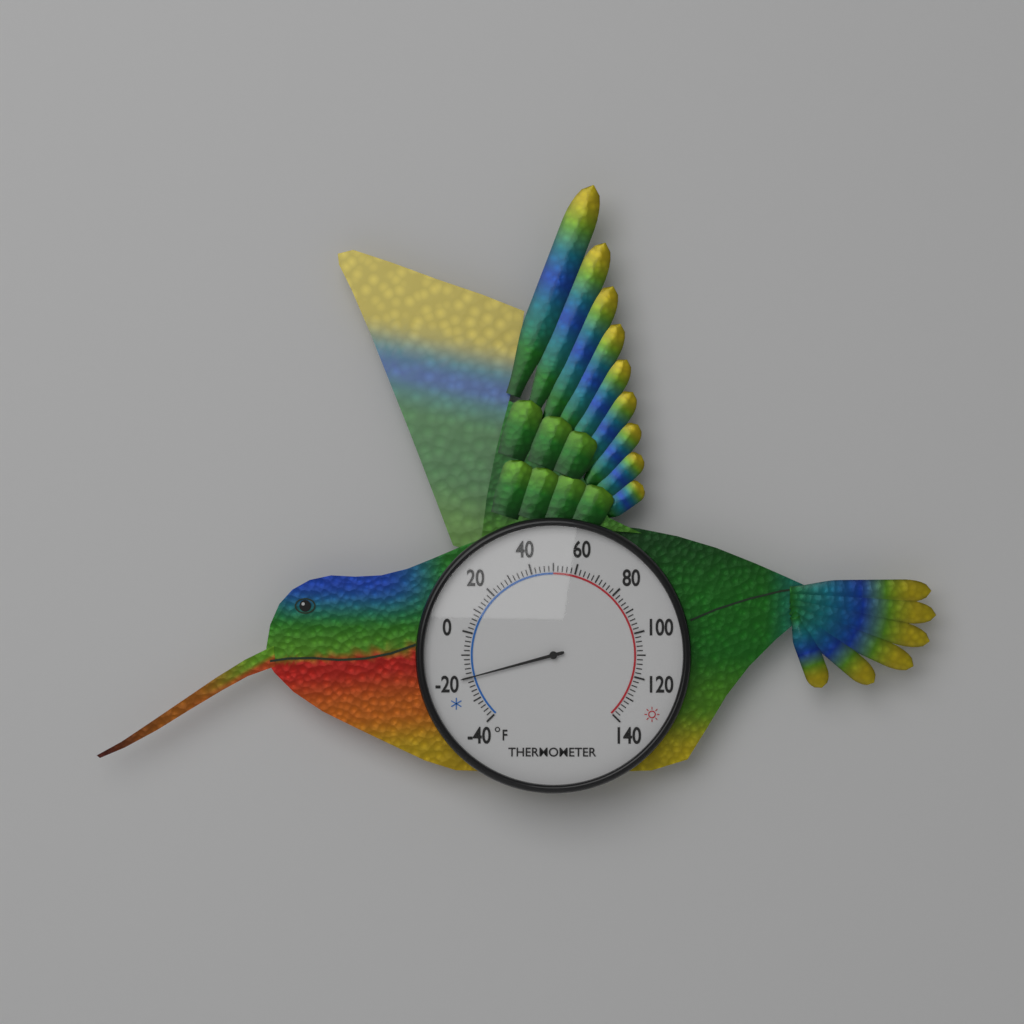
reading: -20 °F
